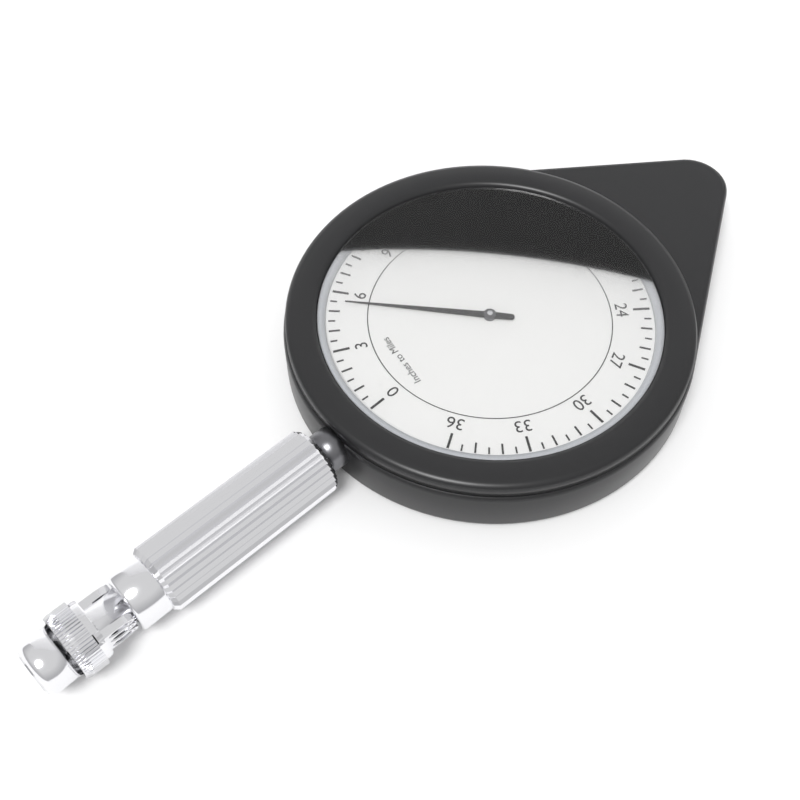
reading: 5.5 miles
